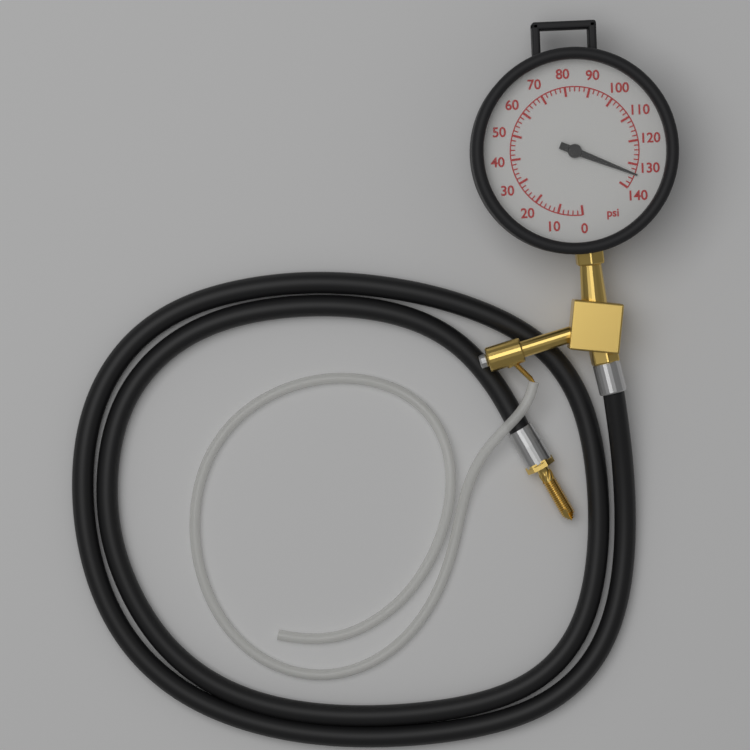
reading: 134 psi
